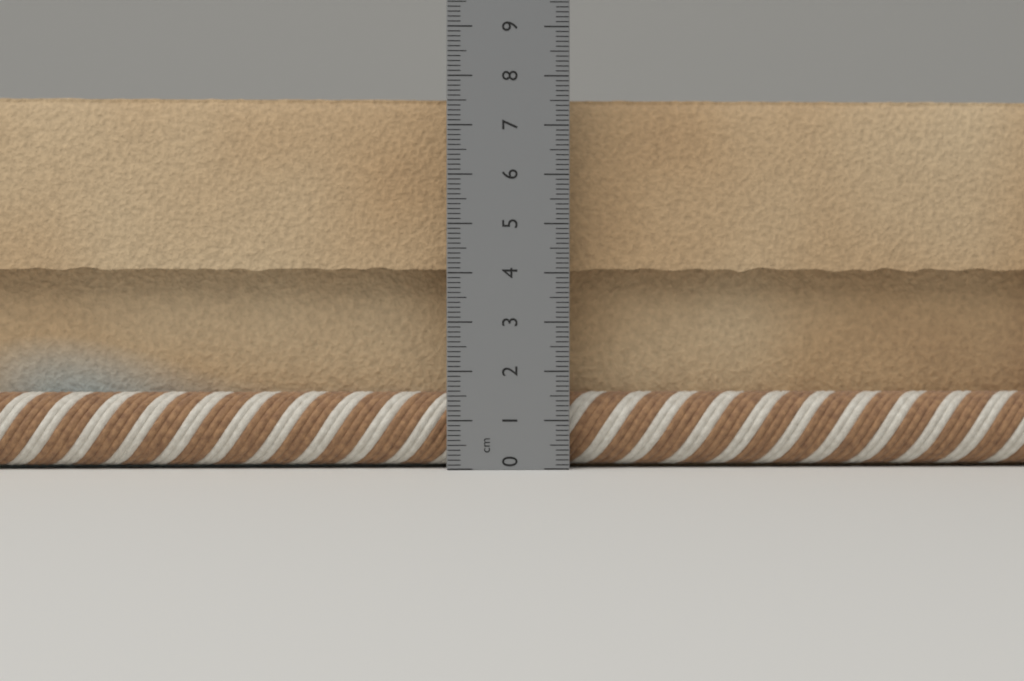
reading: 7.7 cm
